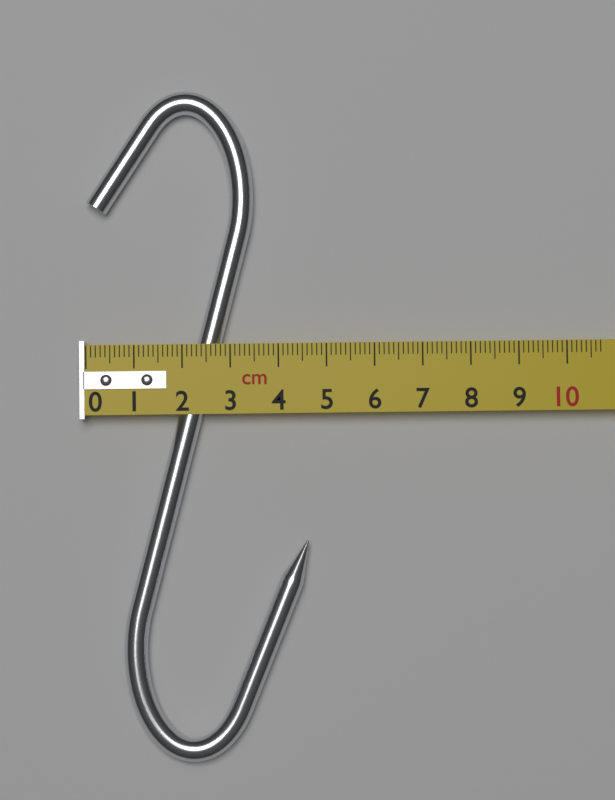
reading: 4.6 cm
